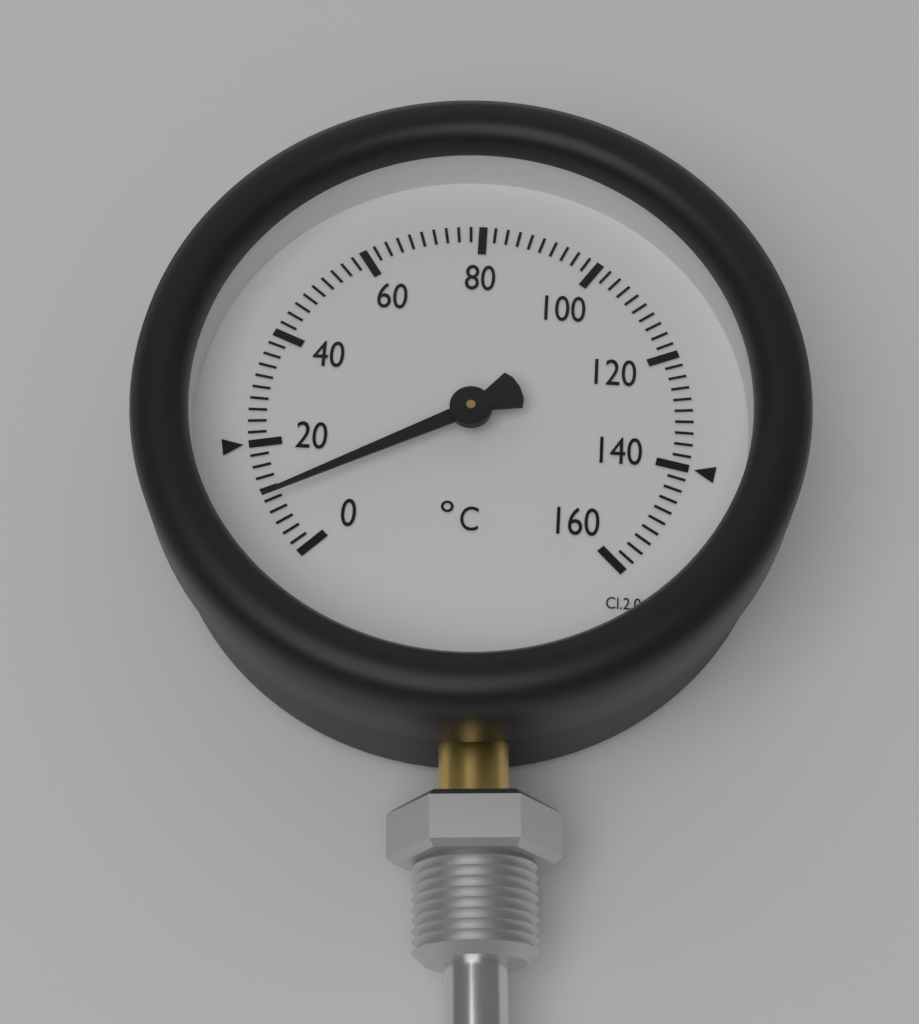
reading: 10 °C
